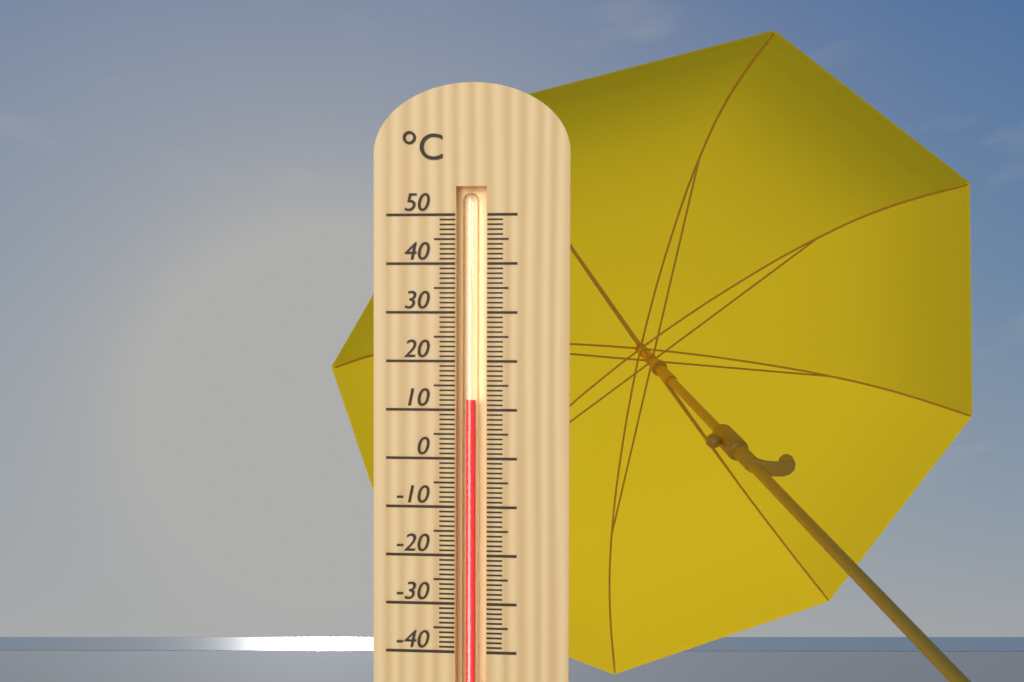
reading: 12 °C
